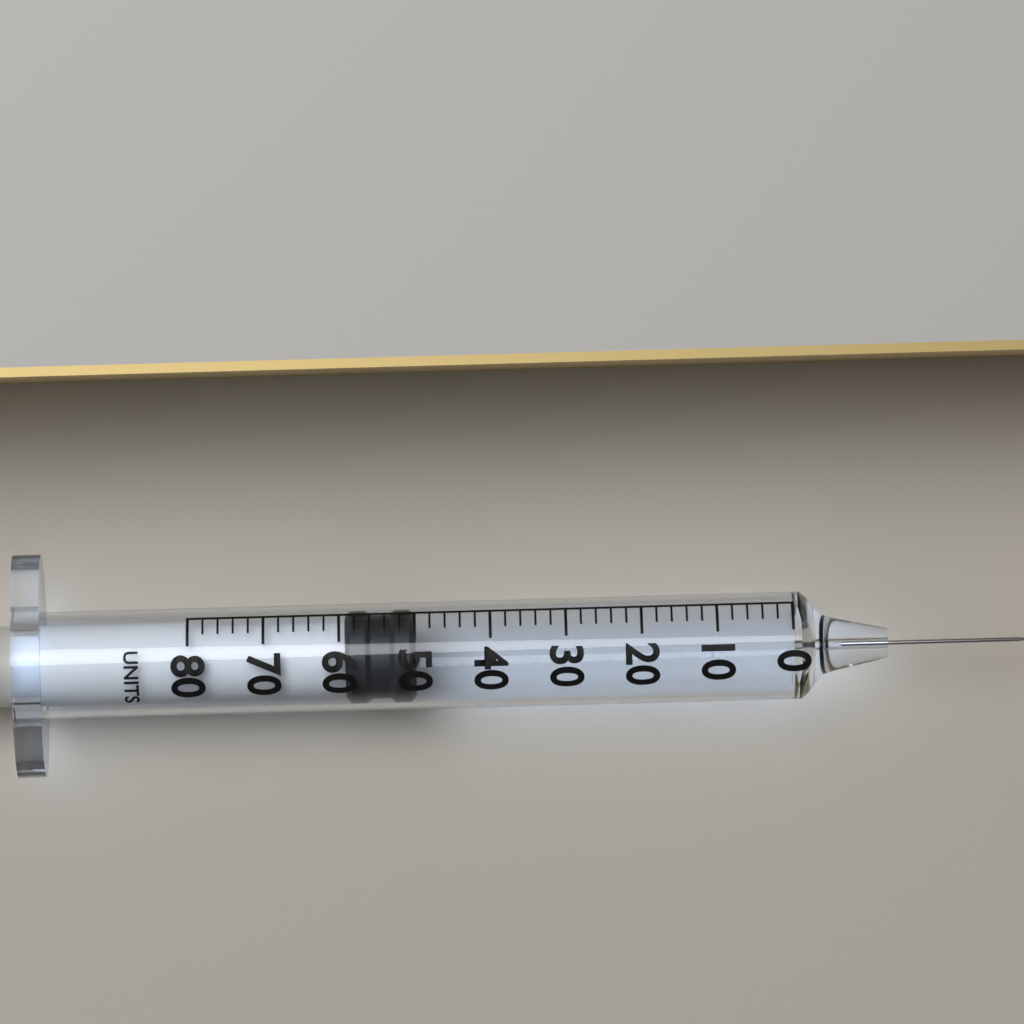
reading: 50 units
